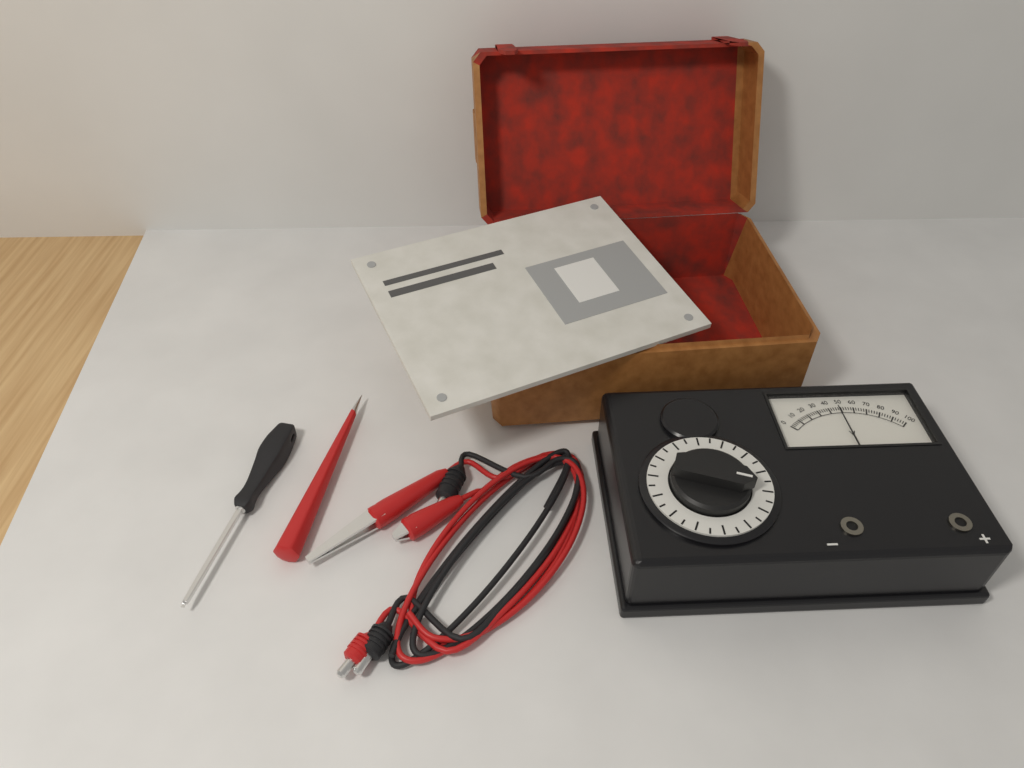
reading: 48 V
